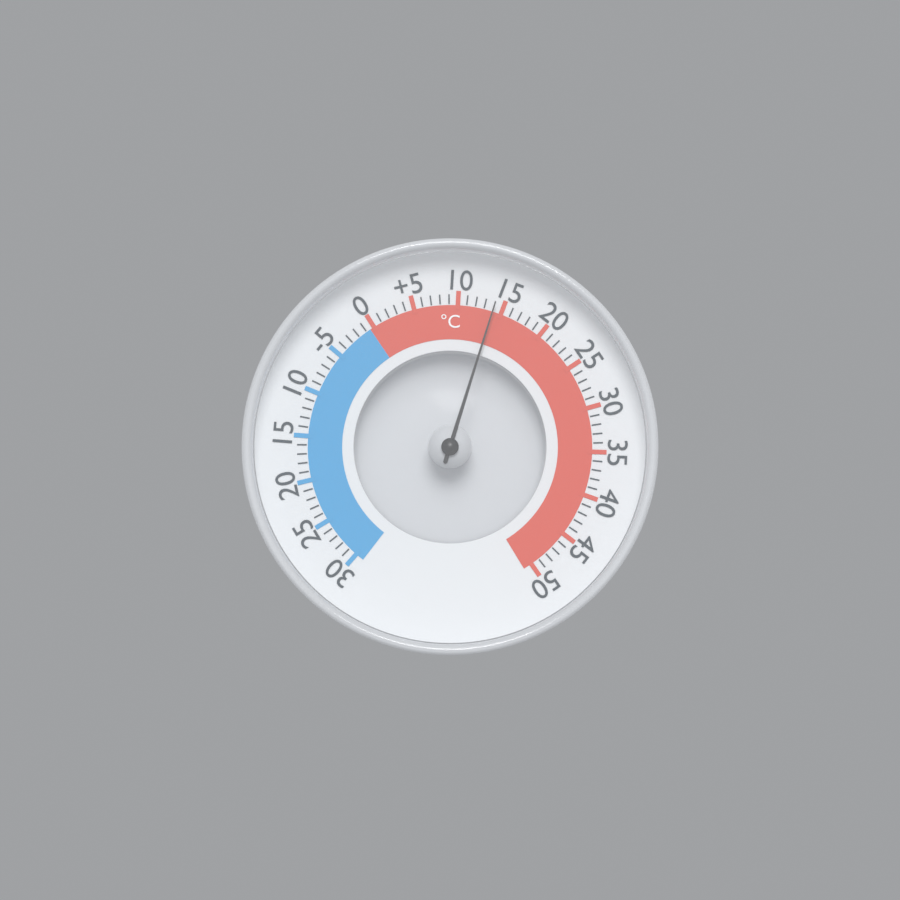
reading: 14 °C
